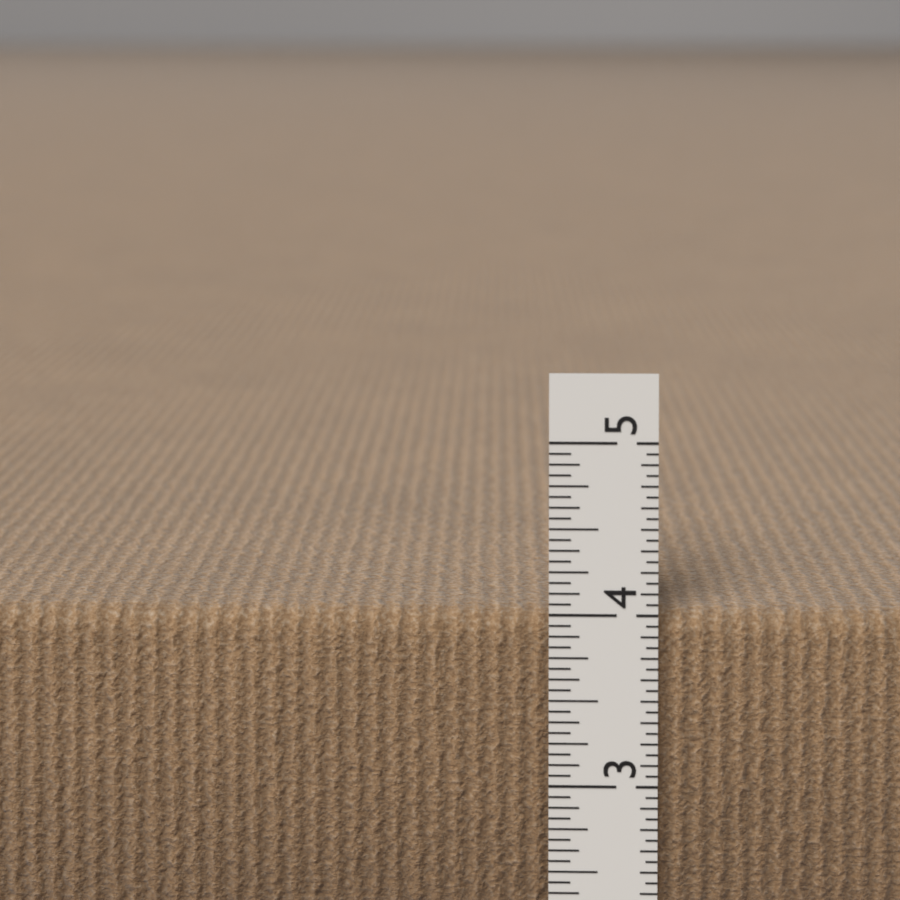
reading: 4.0000 in
